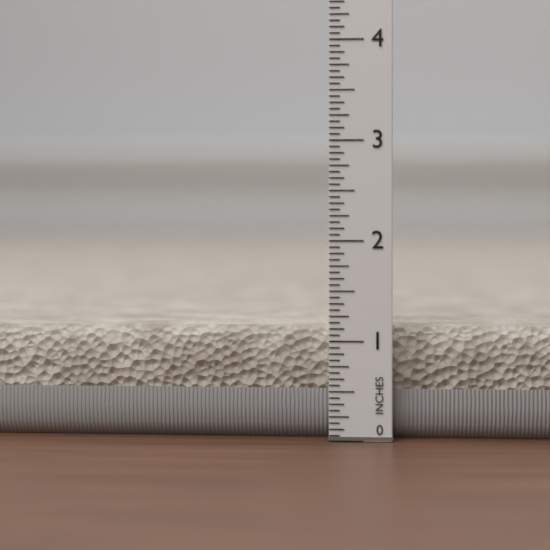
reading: 1.1250 in
